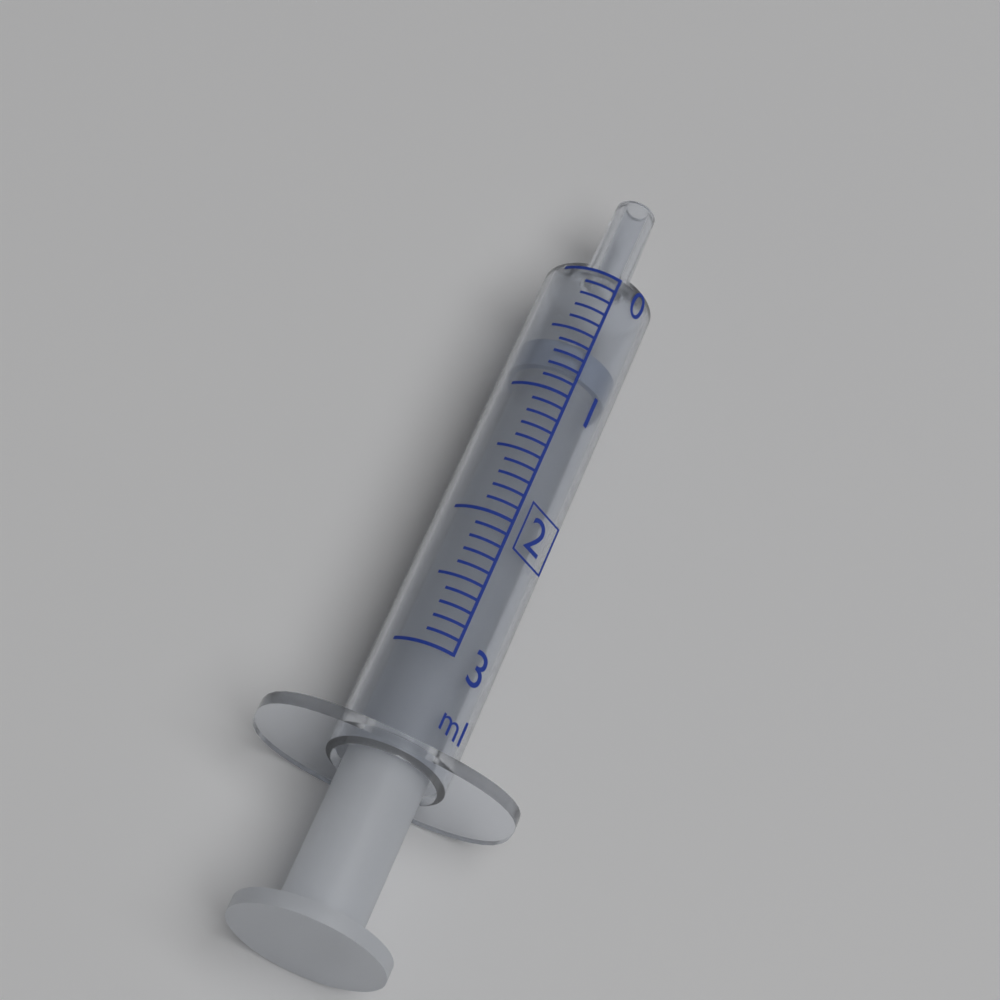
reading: 0.6 ml
